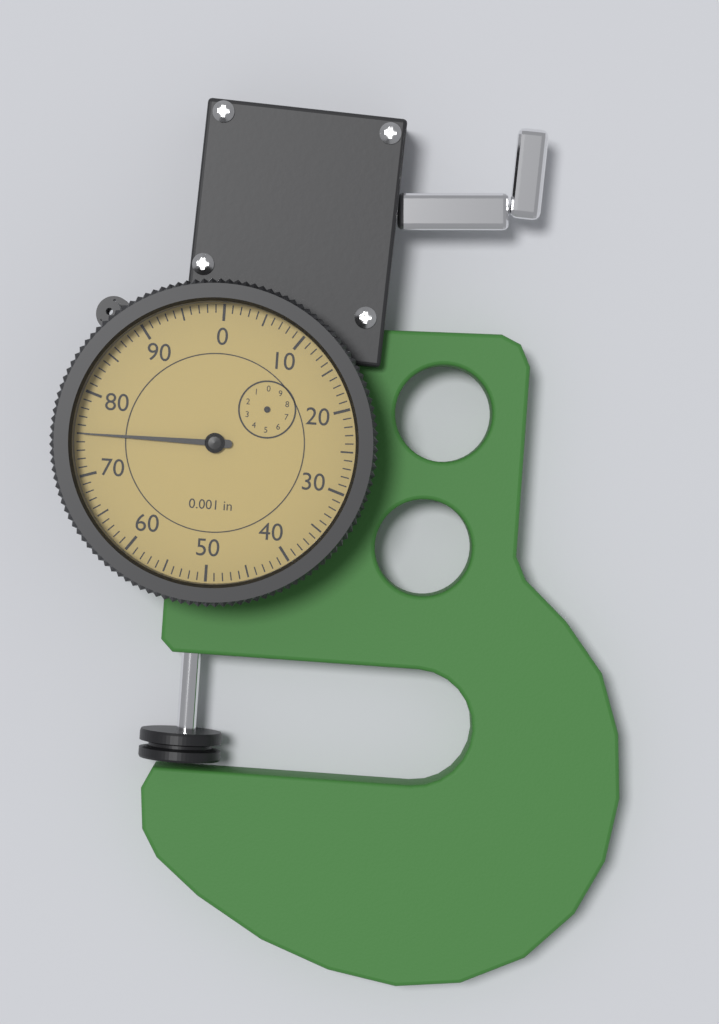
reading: 75 0.001 in
